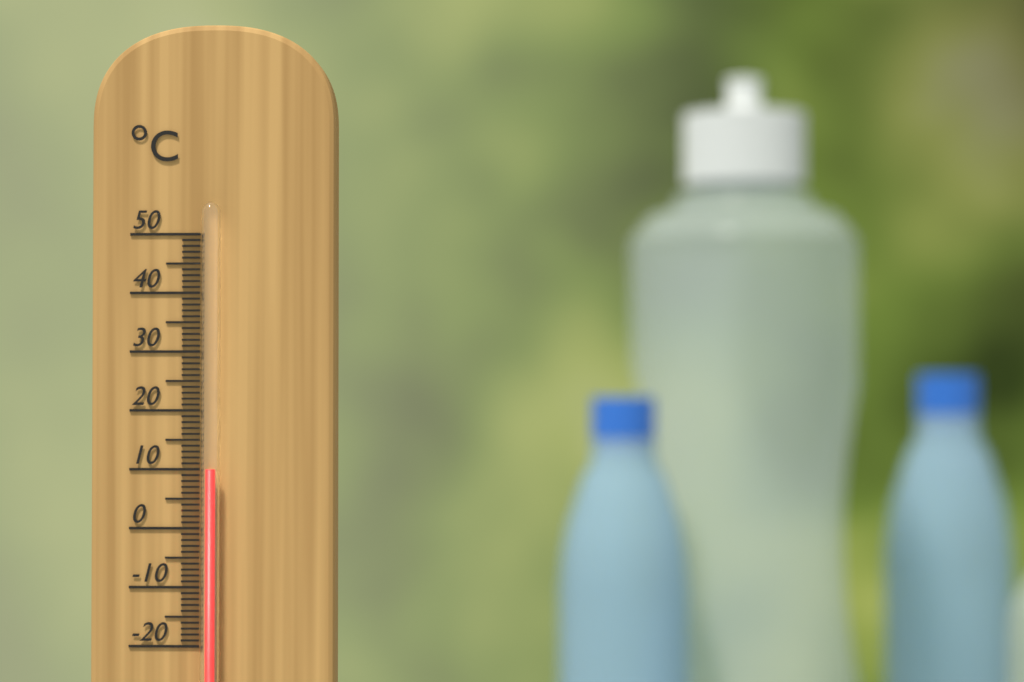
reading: 10 °C
